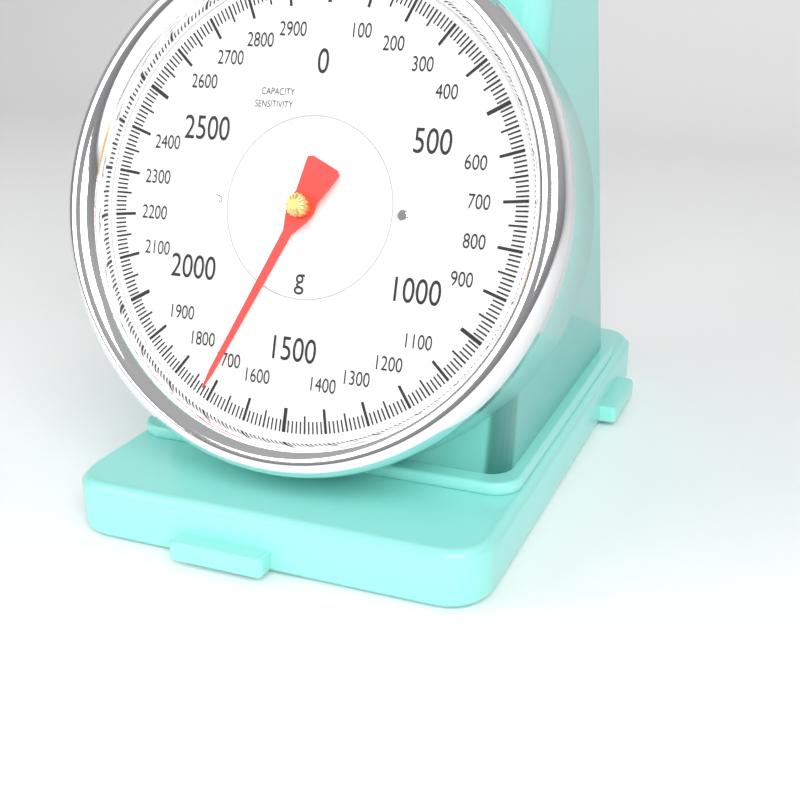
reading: 1710 g
